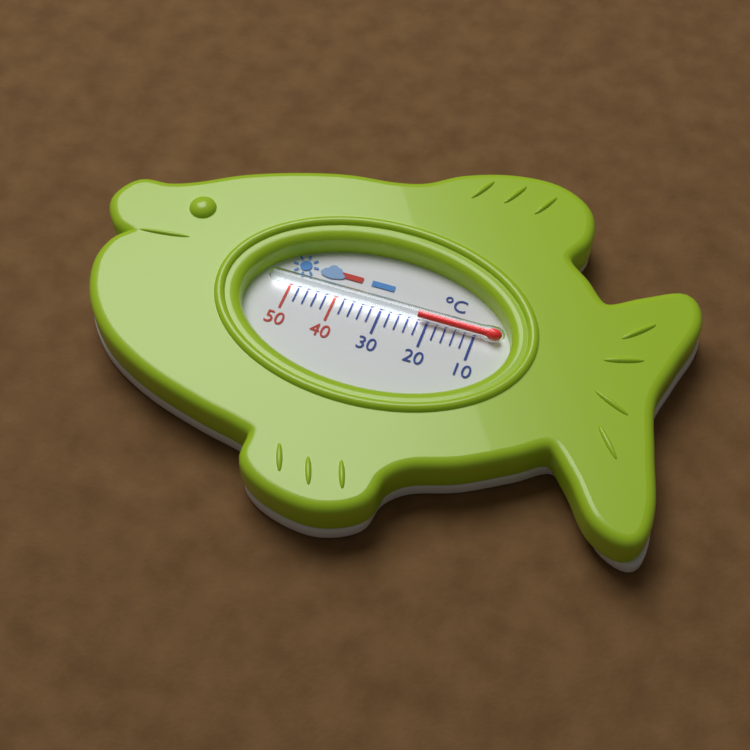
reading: 22 °C
